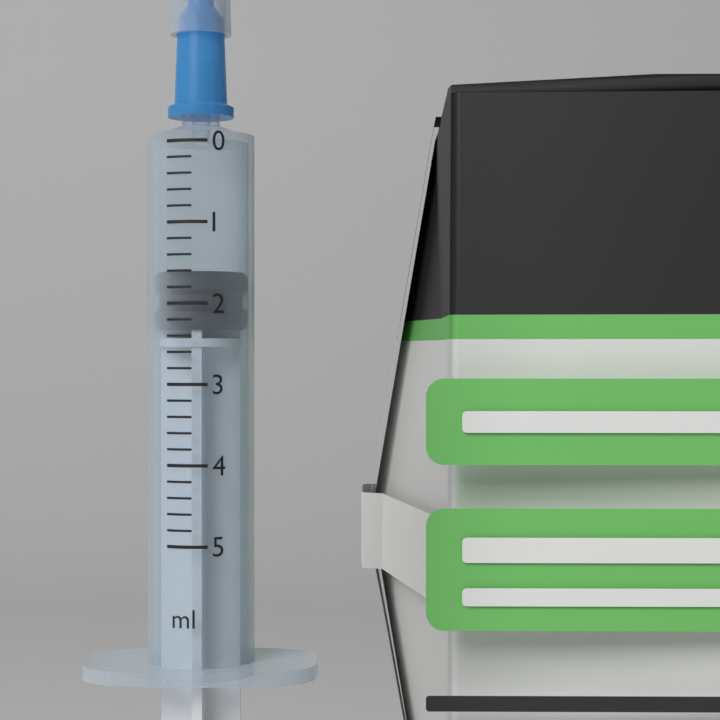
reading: 1.6 ml
